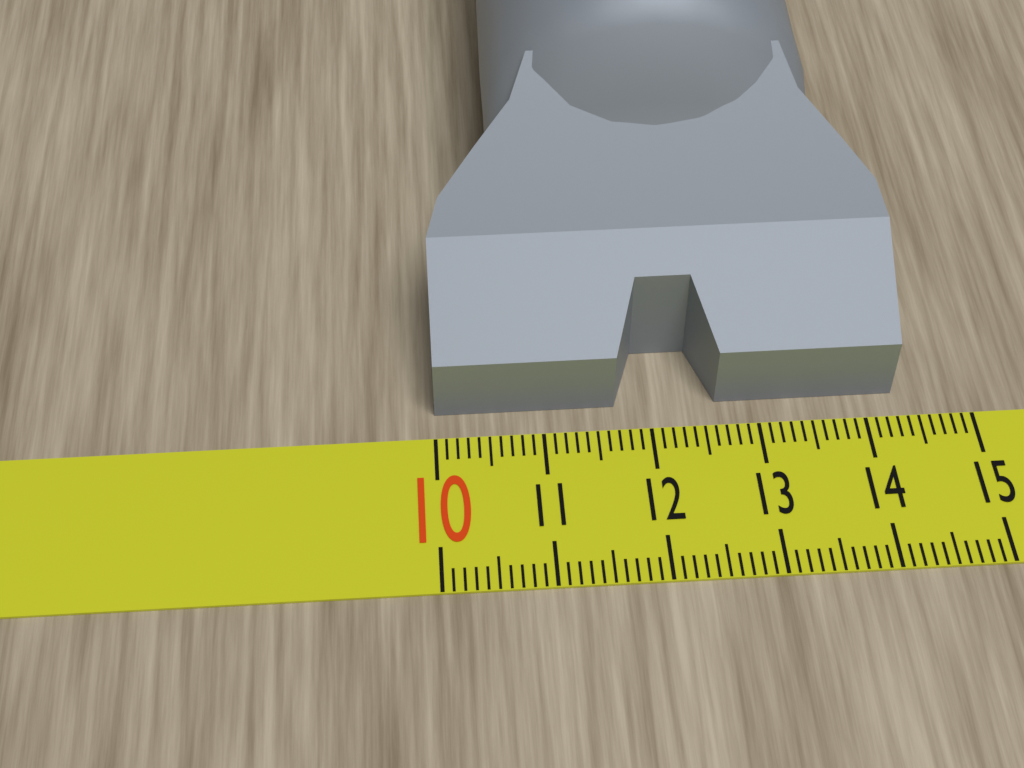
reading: 14.3 (no unit)
